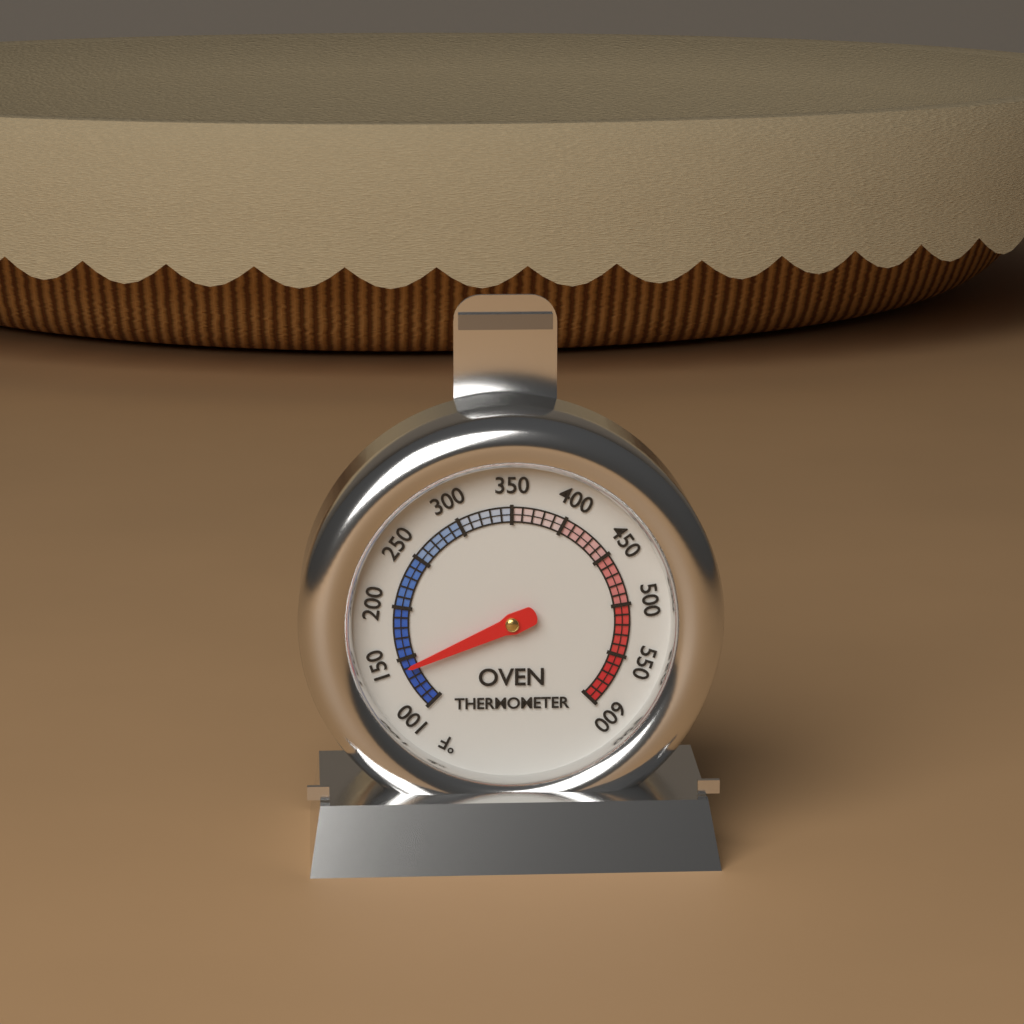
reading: 140 °F
